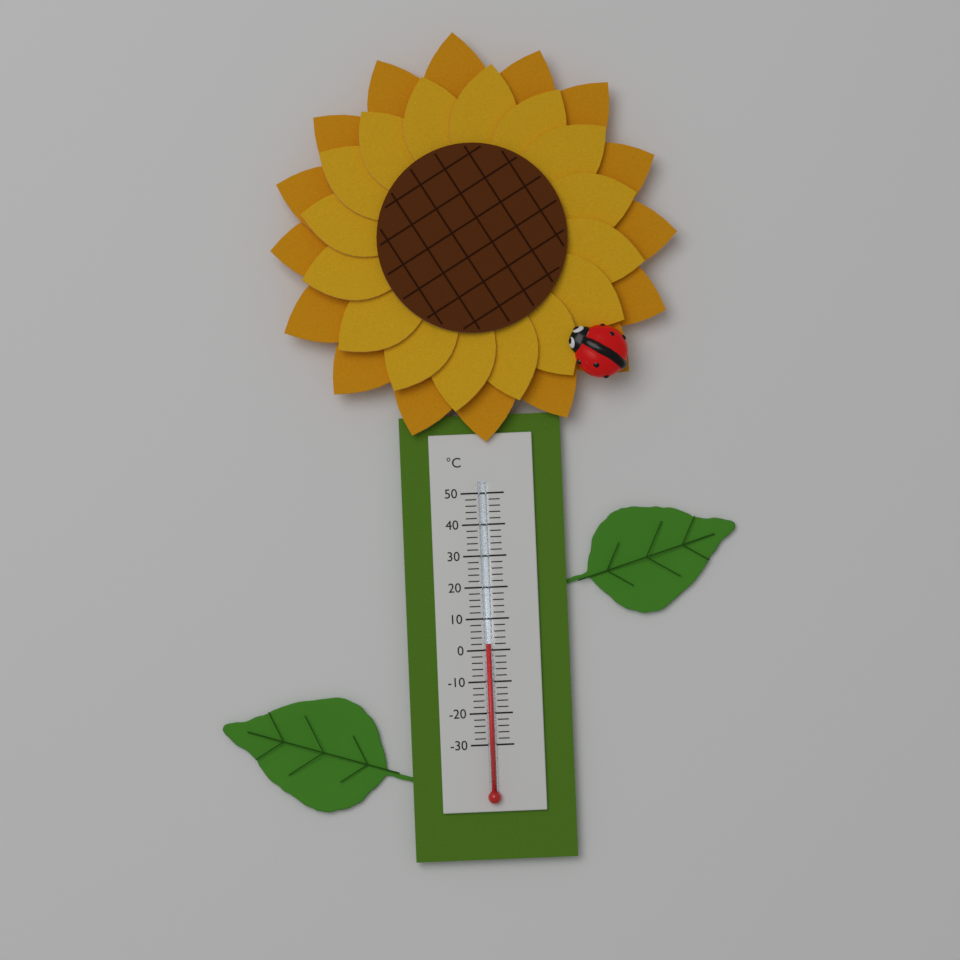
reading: 2 °C
